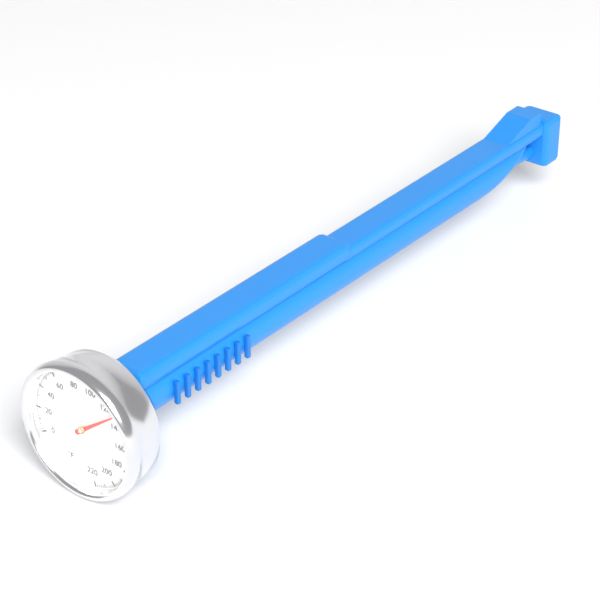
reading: 130 °F
